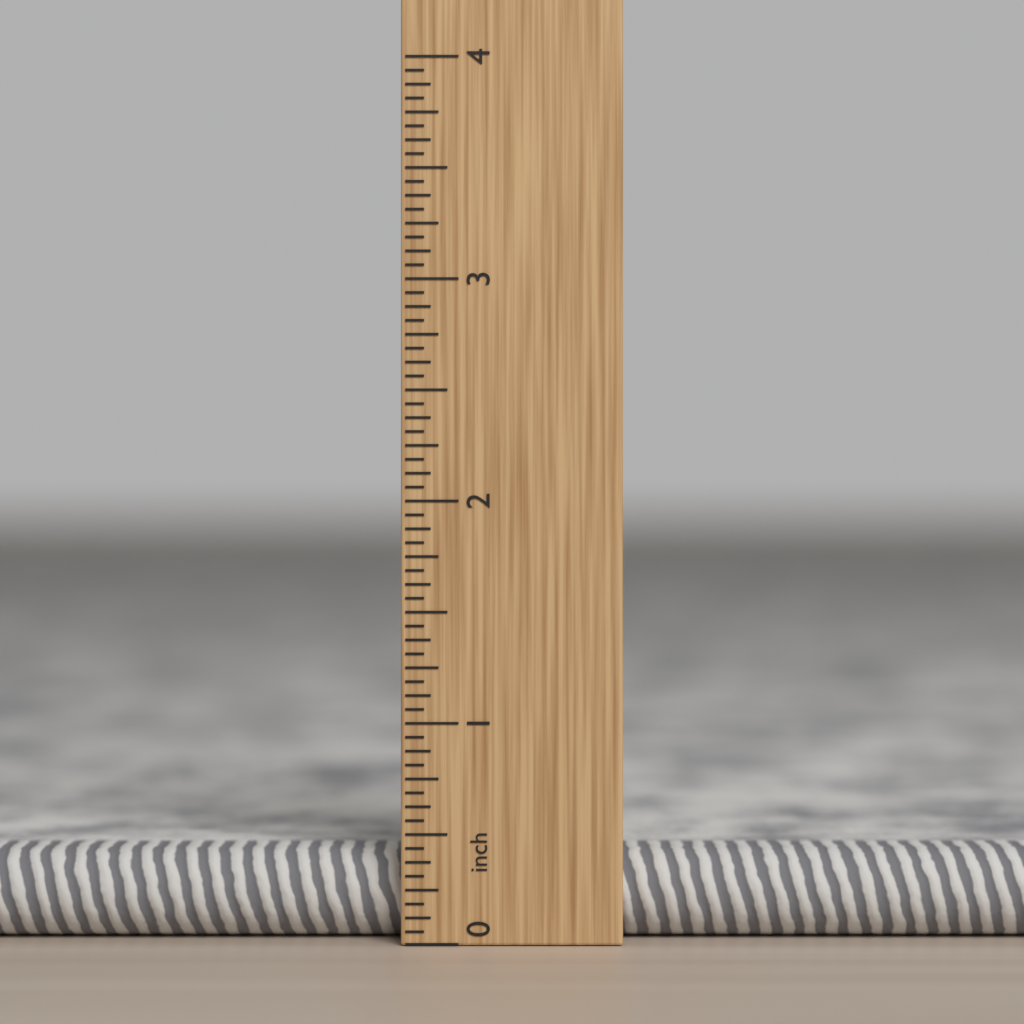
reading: 0.4000 in
